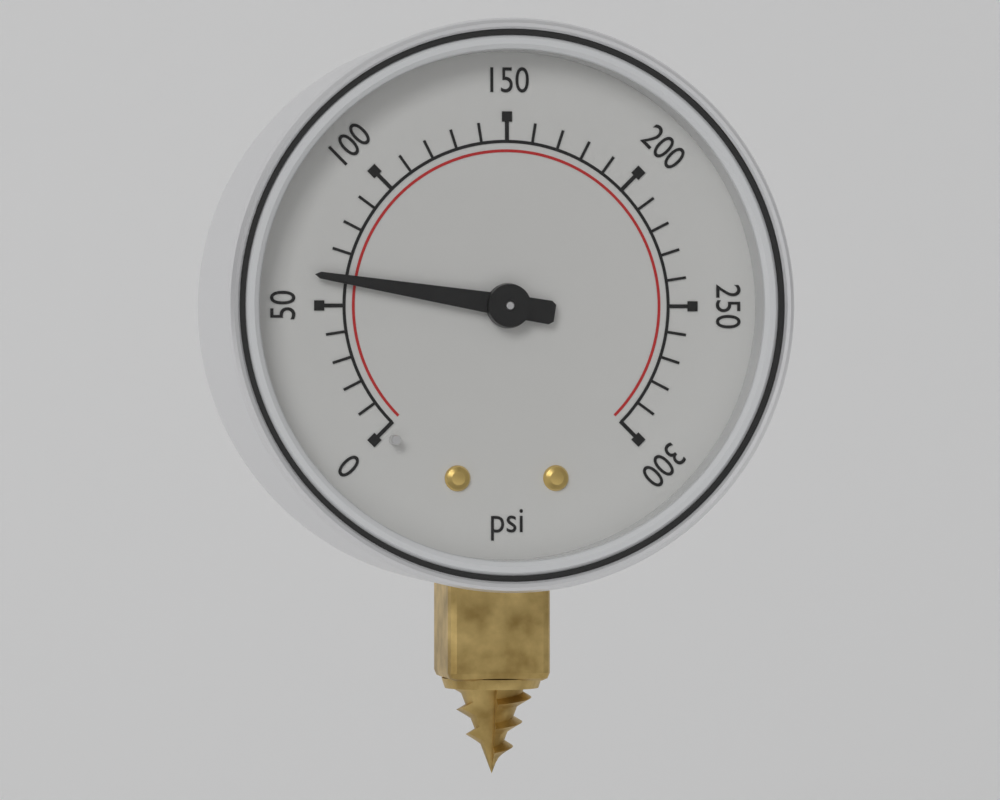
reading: 60 psi
